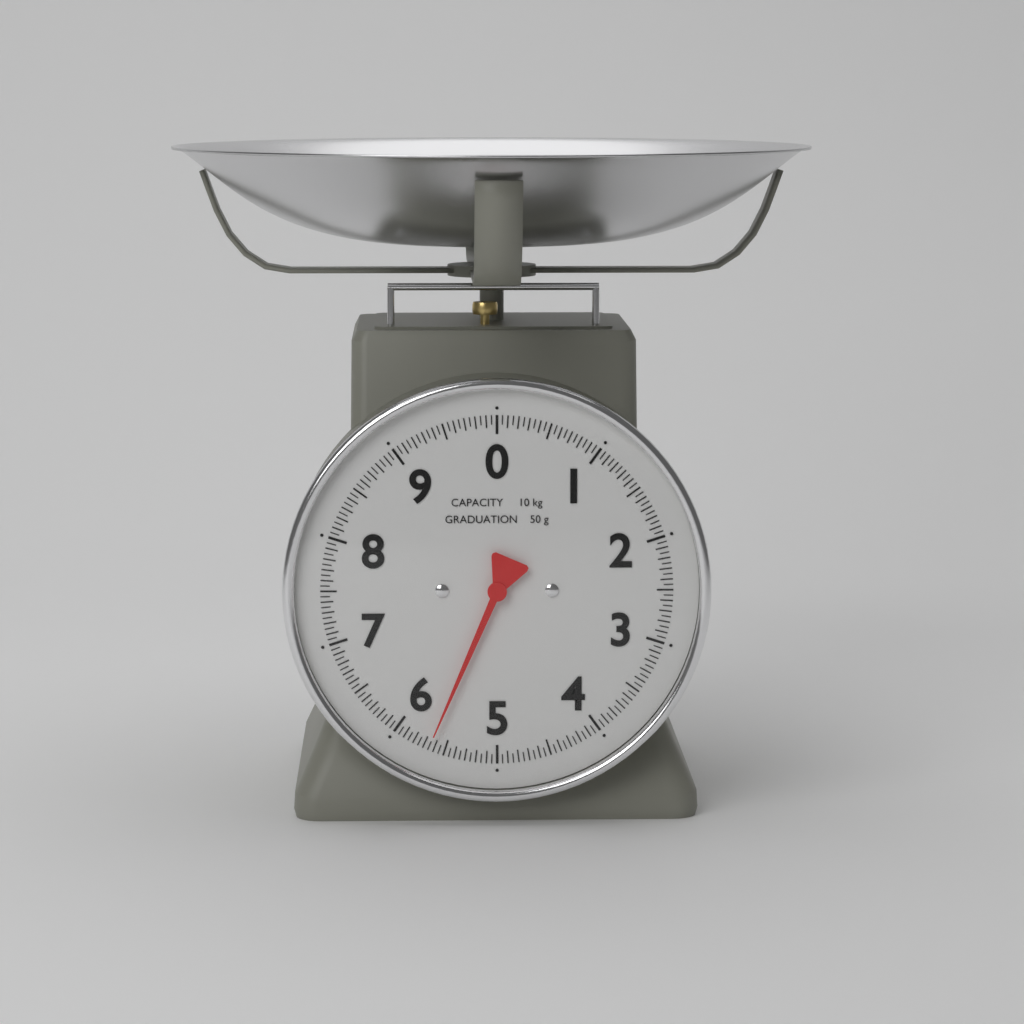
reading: 5.65 kg
